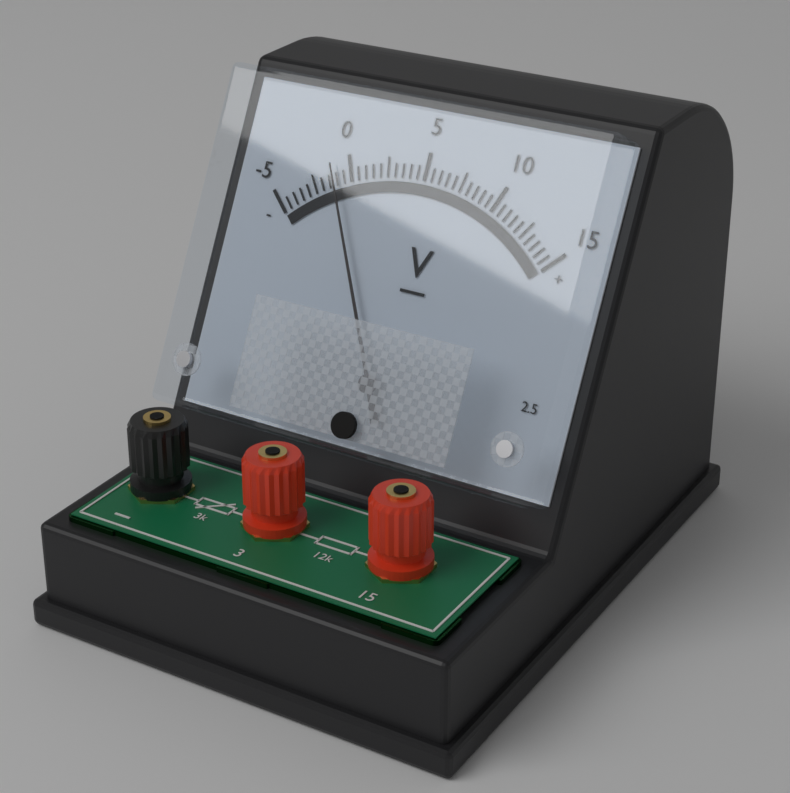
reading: -1.0 V
